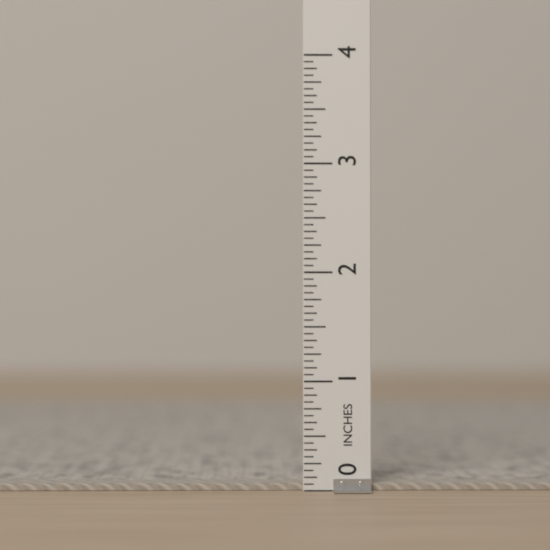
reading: 0.0625 in
